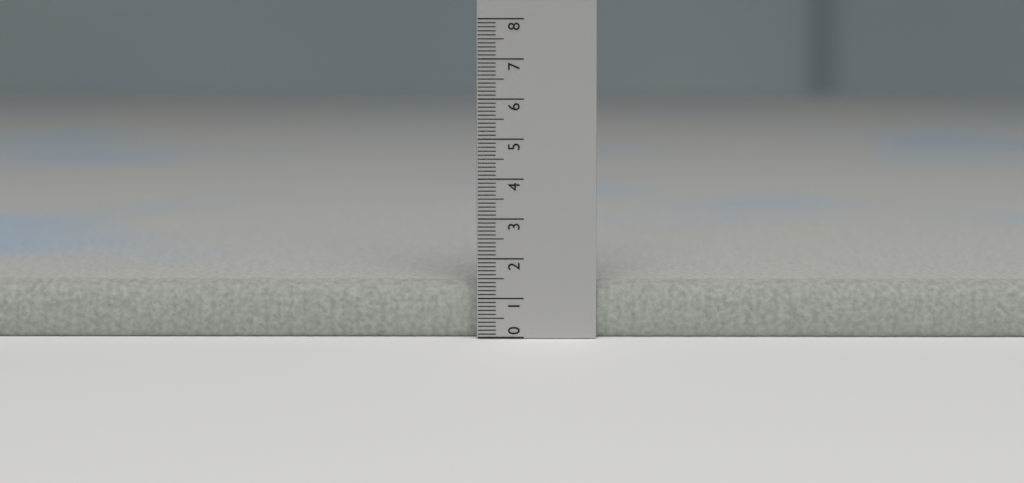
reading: 1.4 (no unit)
